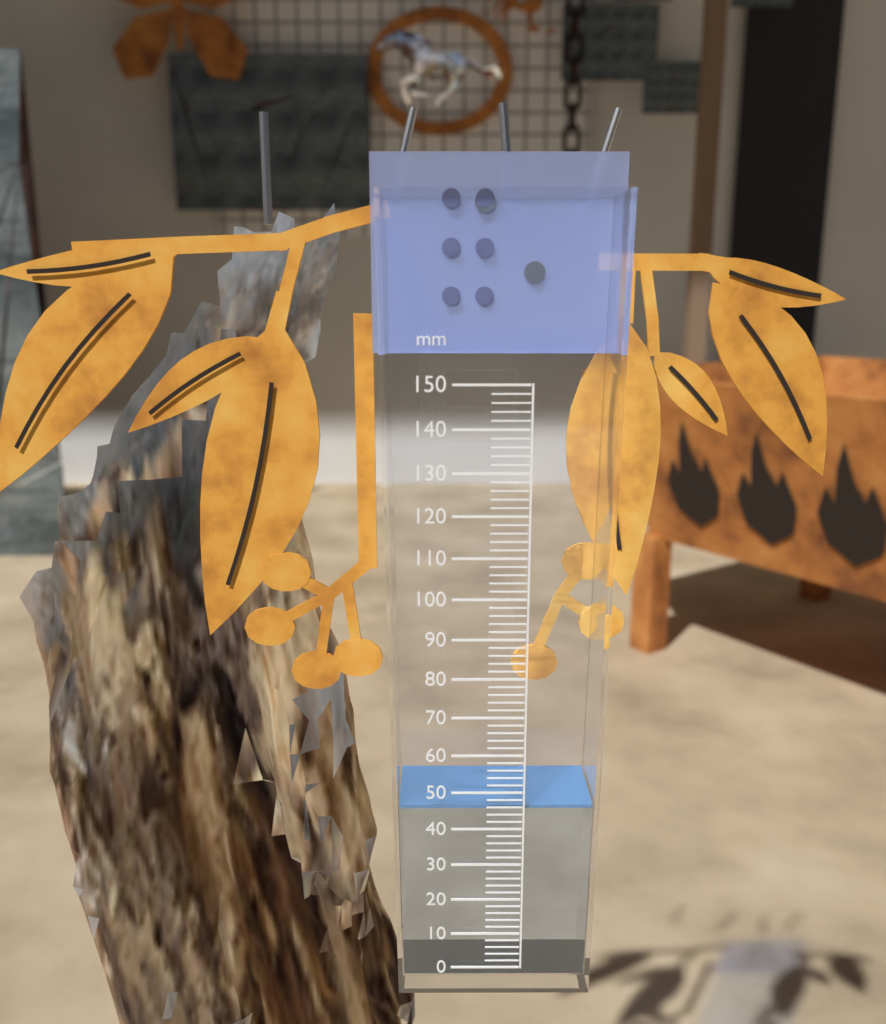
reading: 46 mm
